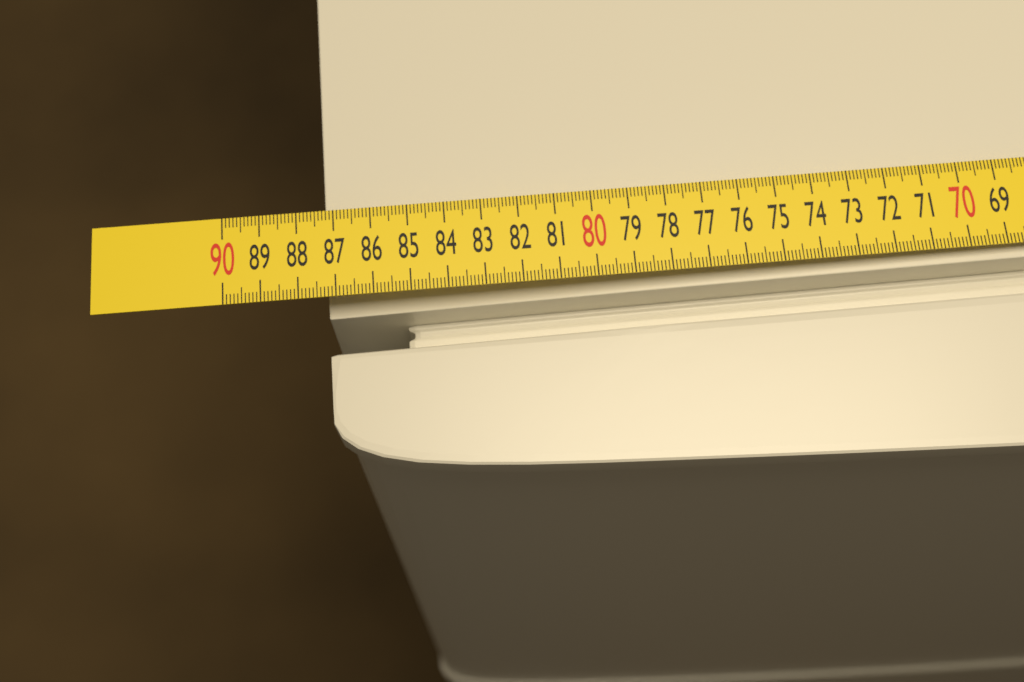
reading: 87.3 cm
